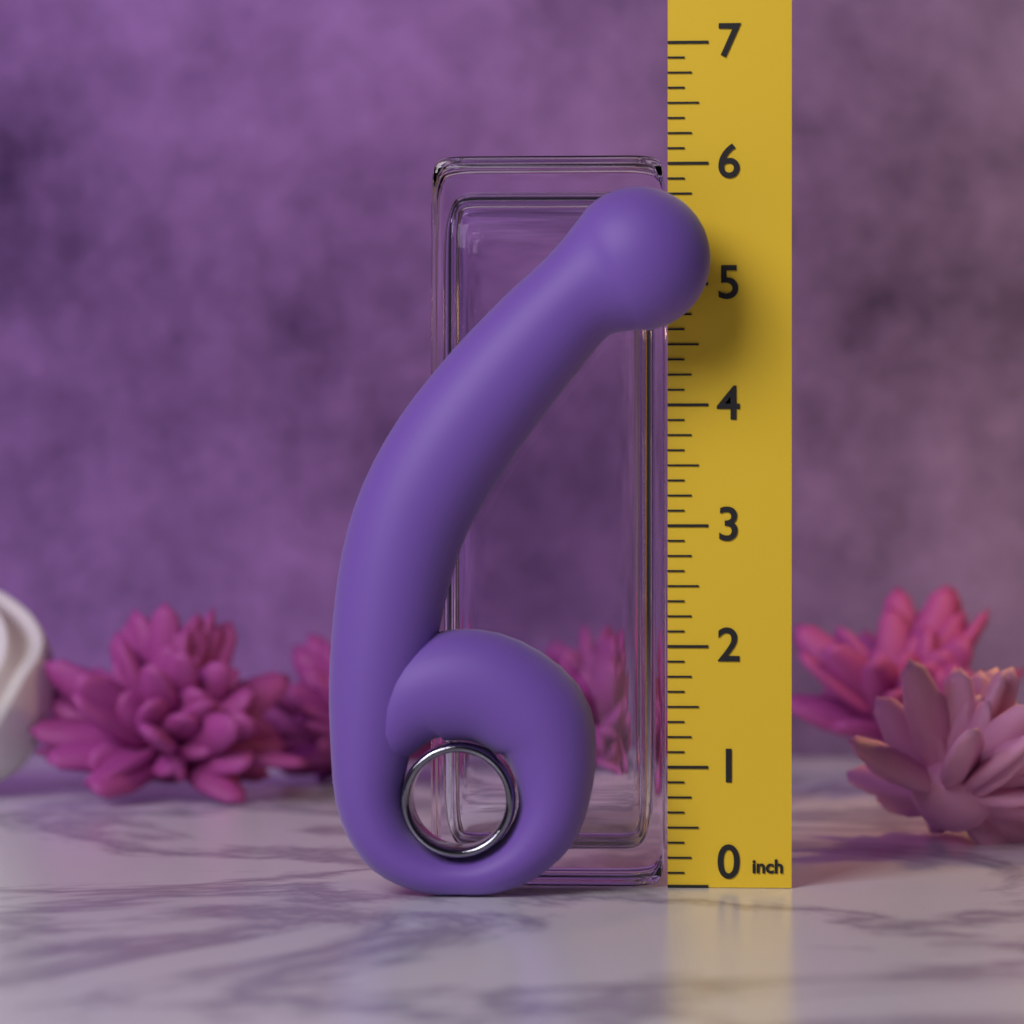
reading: 5.750 in
